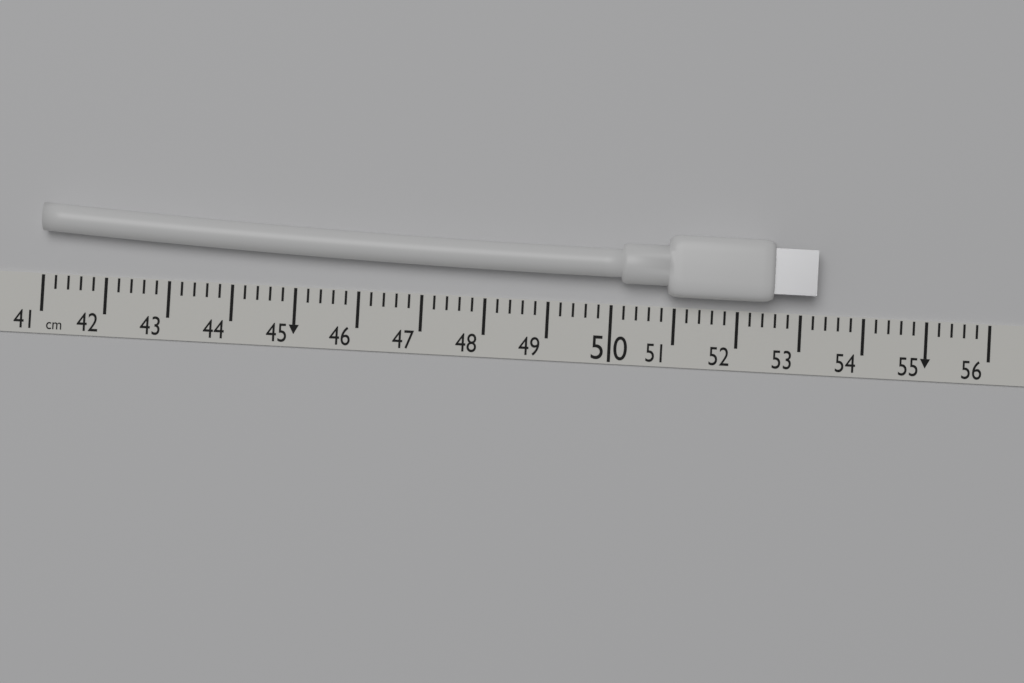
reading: 53.2 cm
